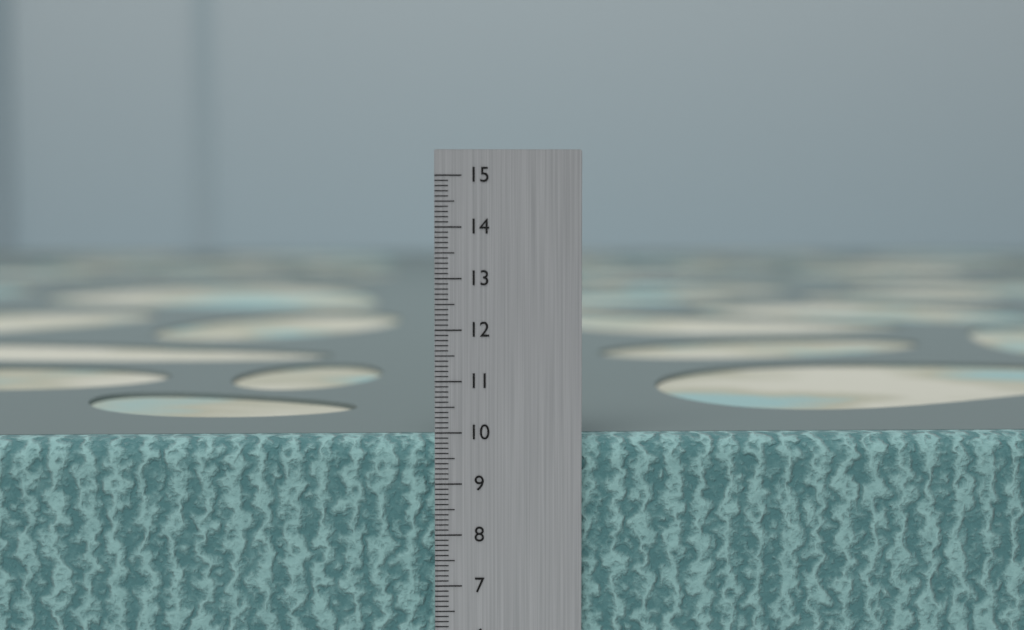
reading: 9.9 cm
